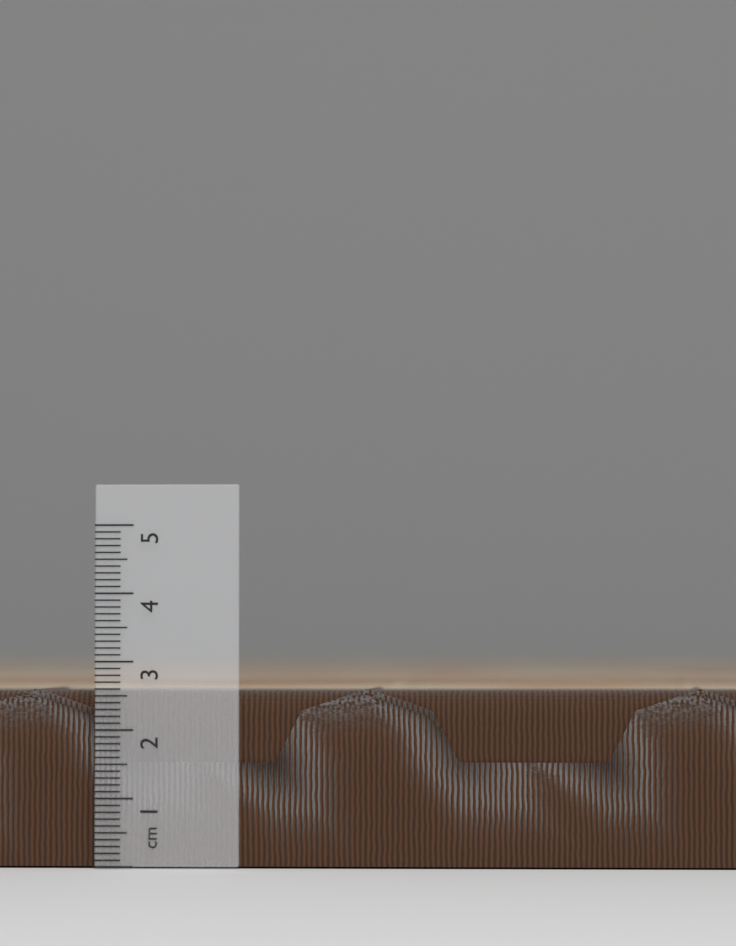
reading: 2.6 cm
